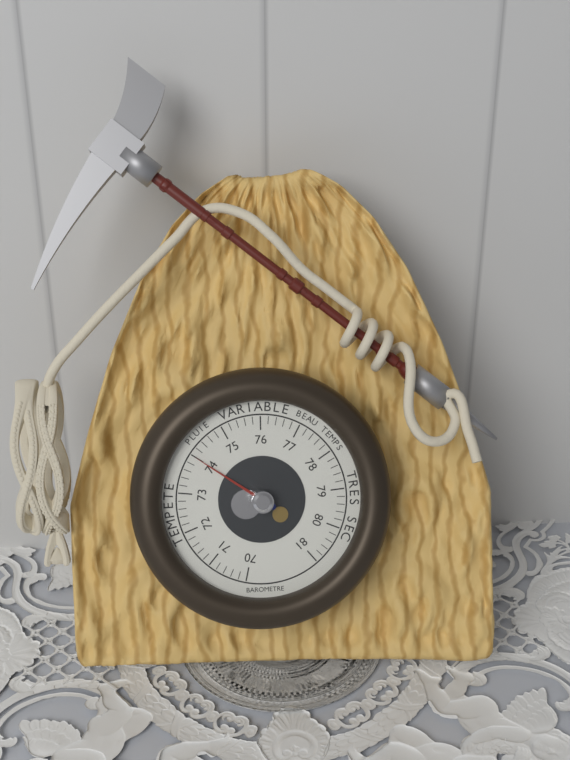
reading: 74.0 (no unit)
